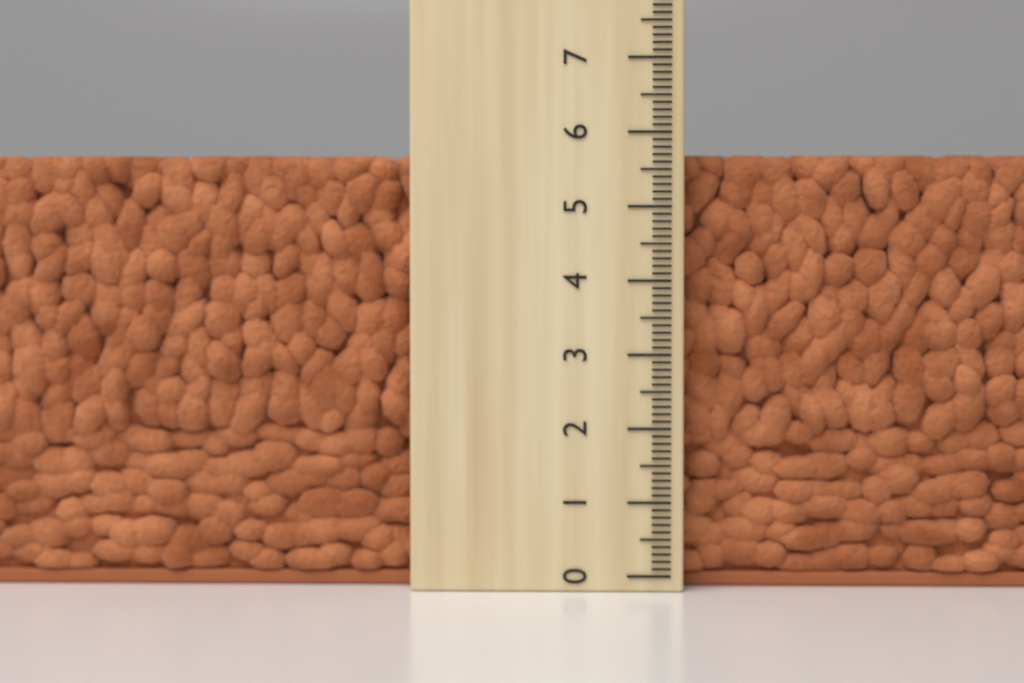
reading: 5.7 (no unit)
